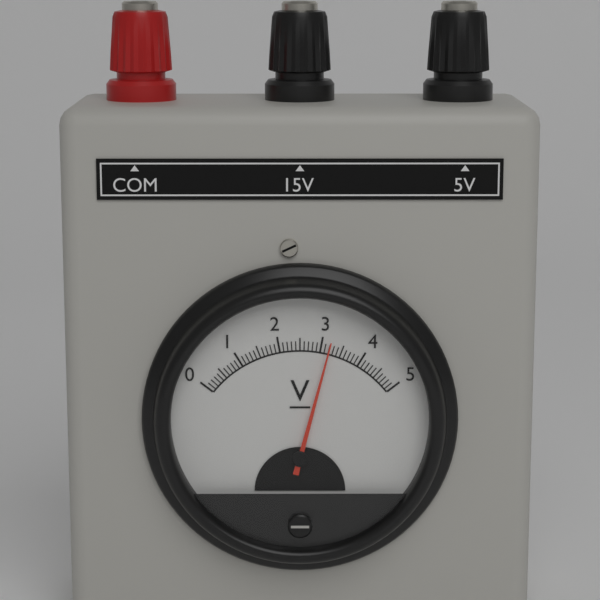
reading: 3.2 V
